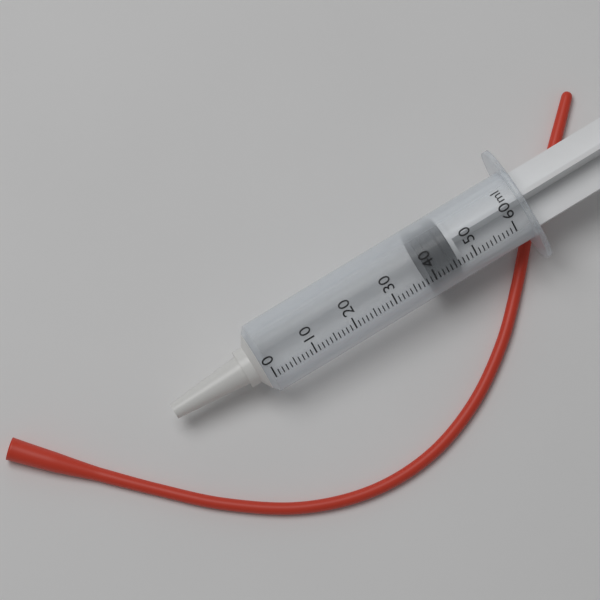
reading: 39 ml
